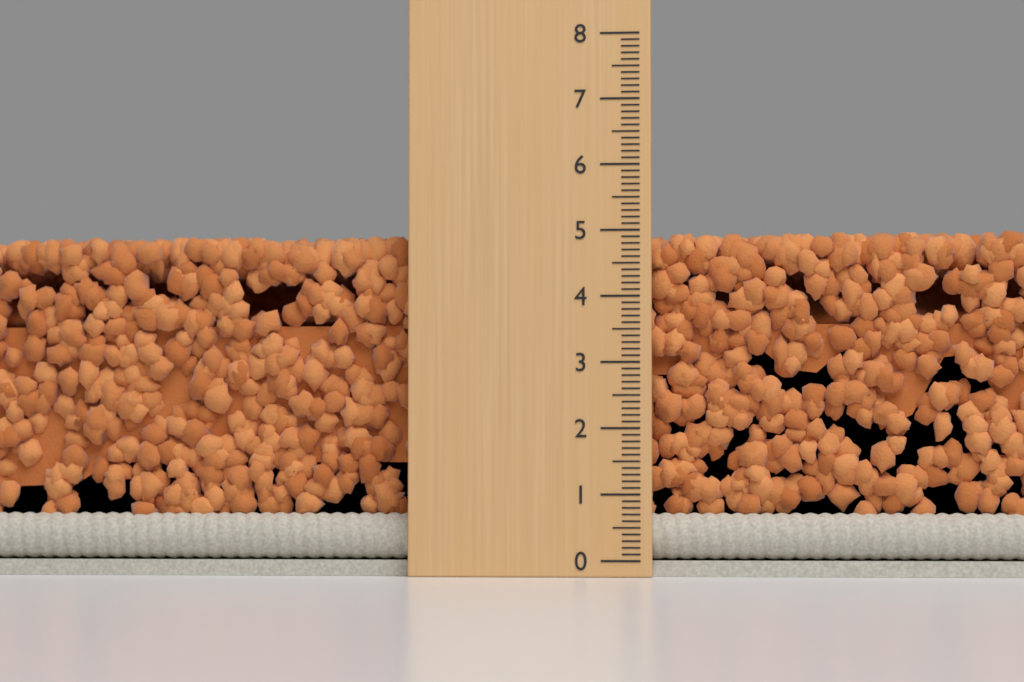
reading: 5.0 (no unit)
